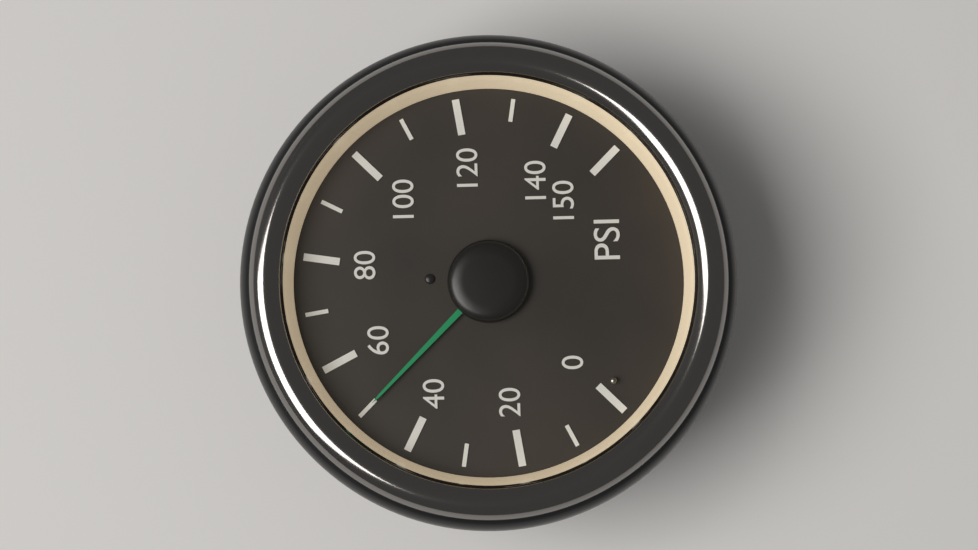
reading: 50 psi
